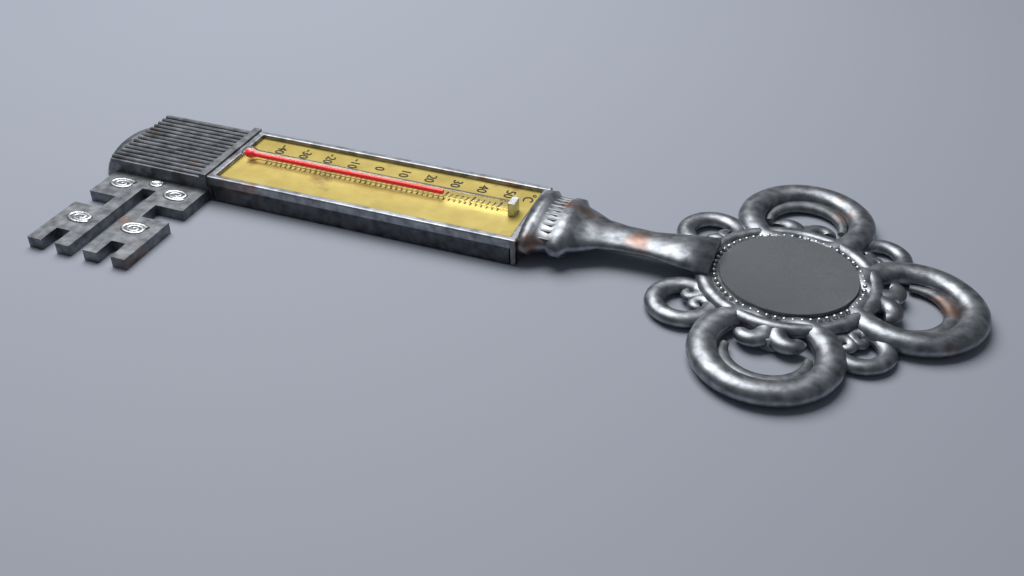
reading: 30 °C
